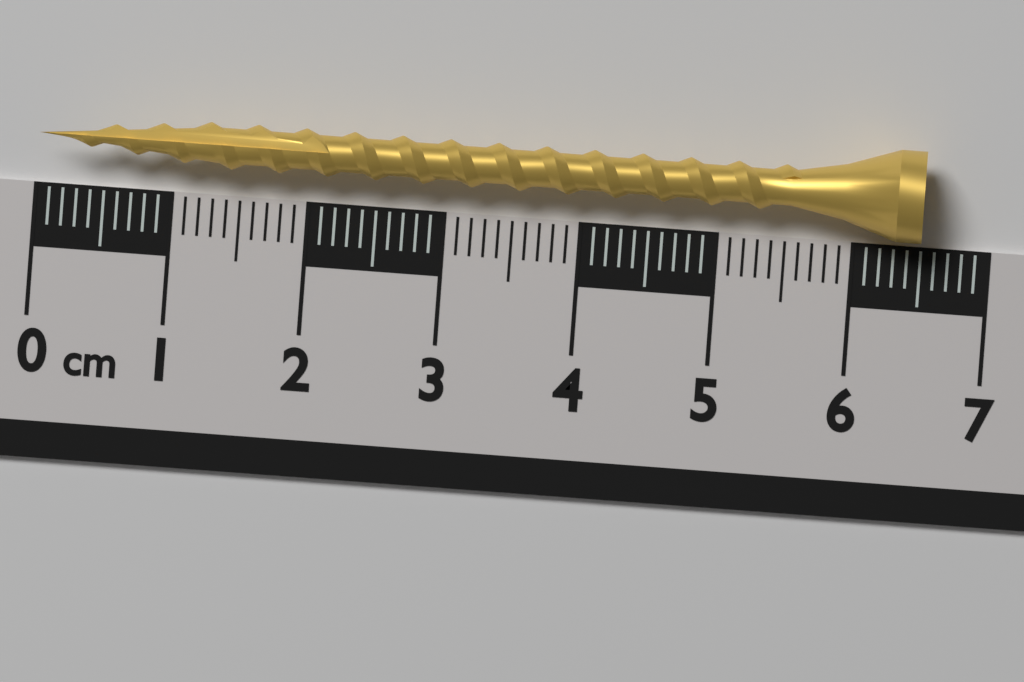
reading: 6.5 cm
